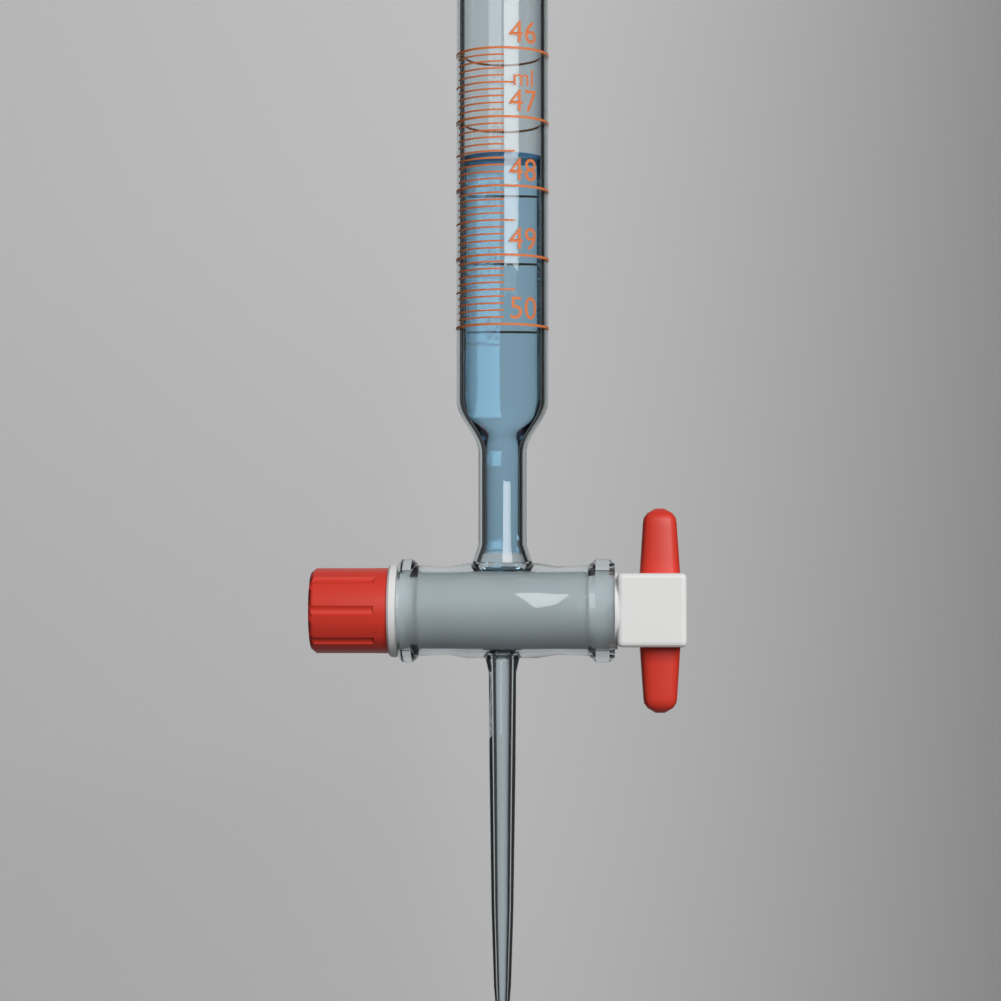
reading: 47.5 ml
